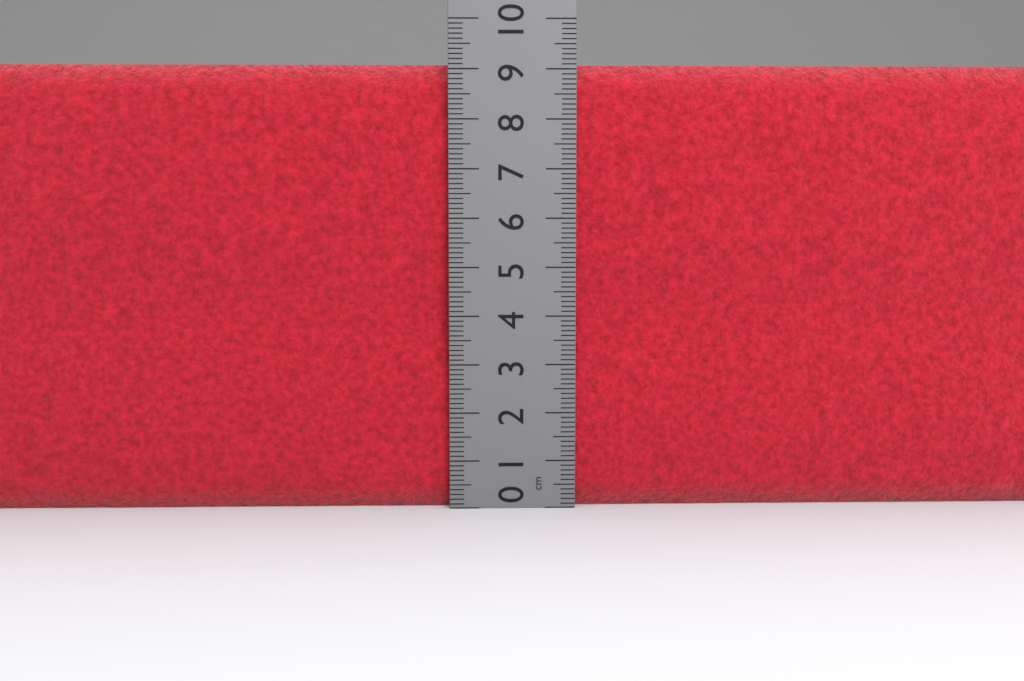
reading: 9.1 cm
